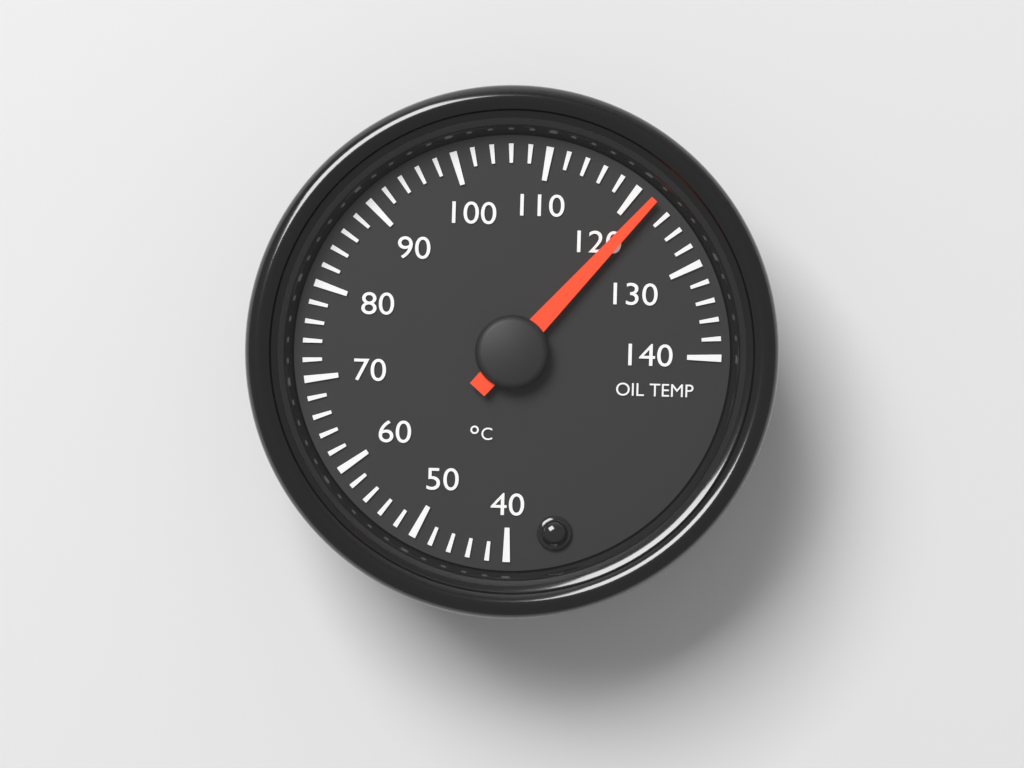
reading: 122 °C
